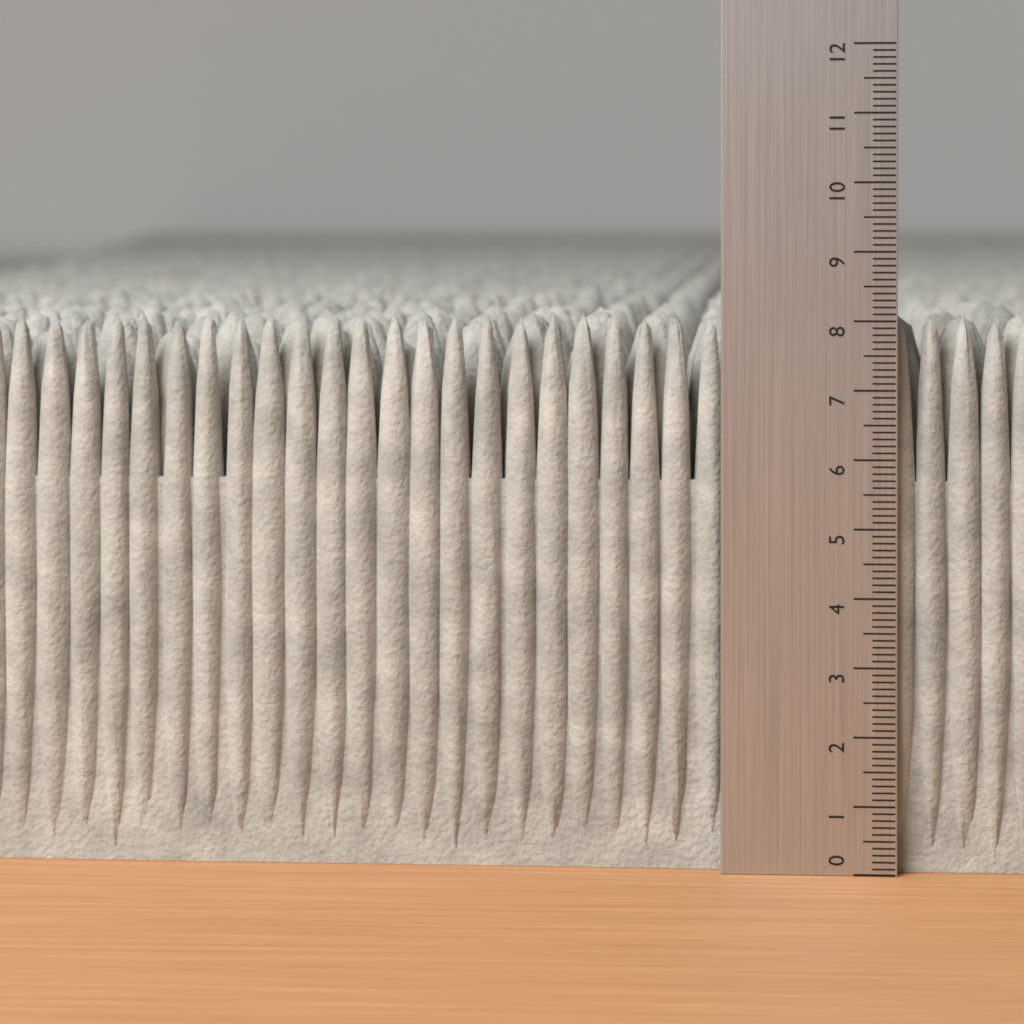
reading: 8.1 (no unit)
